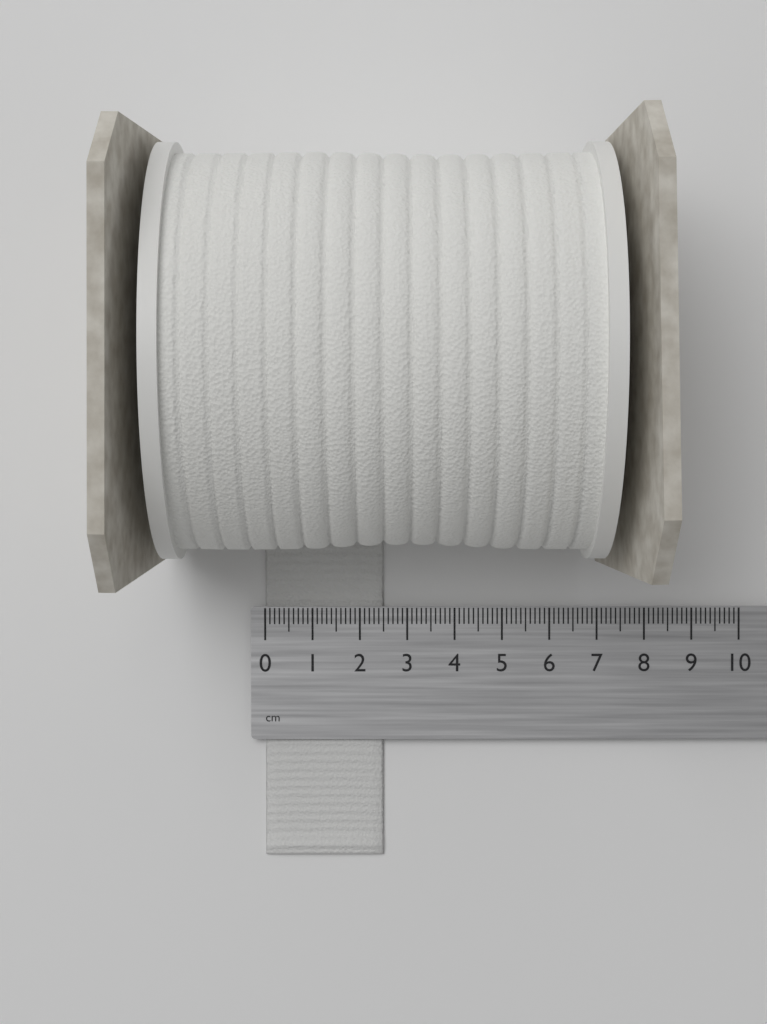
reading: 2.5 cm
